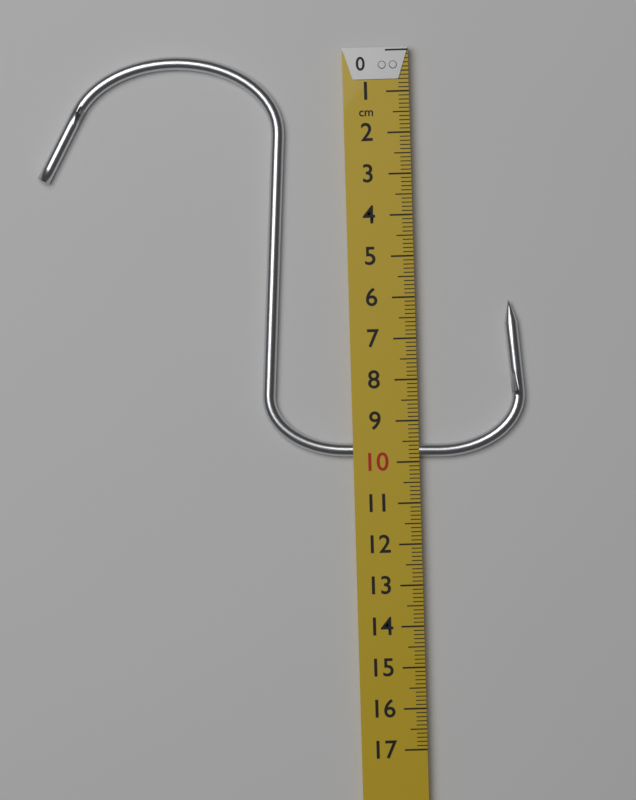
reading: 9.9 cm
